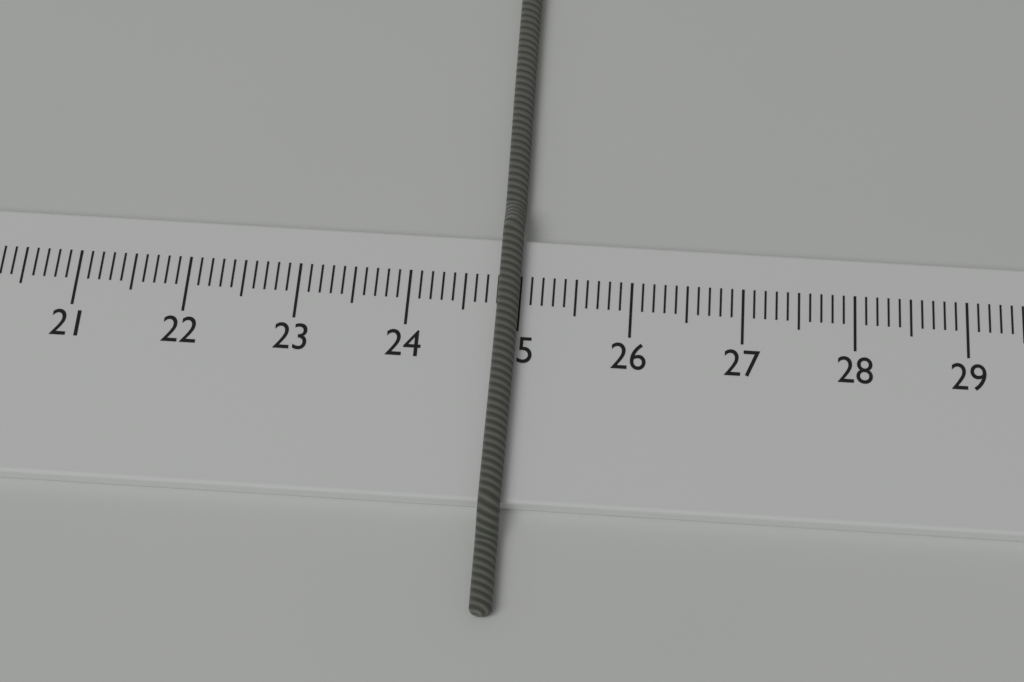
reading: 25.0 cm
